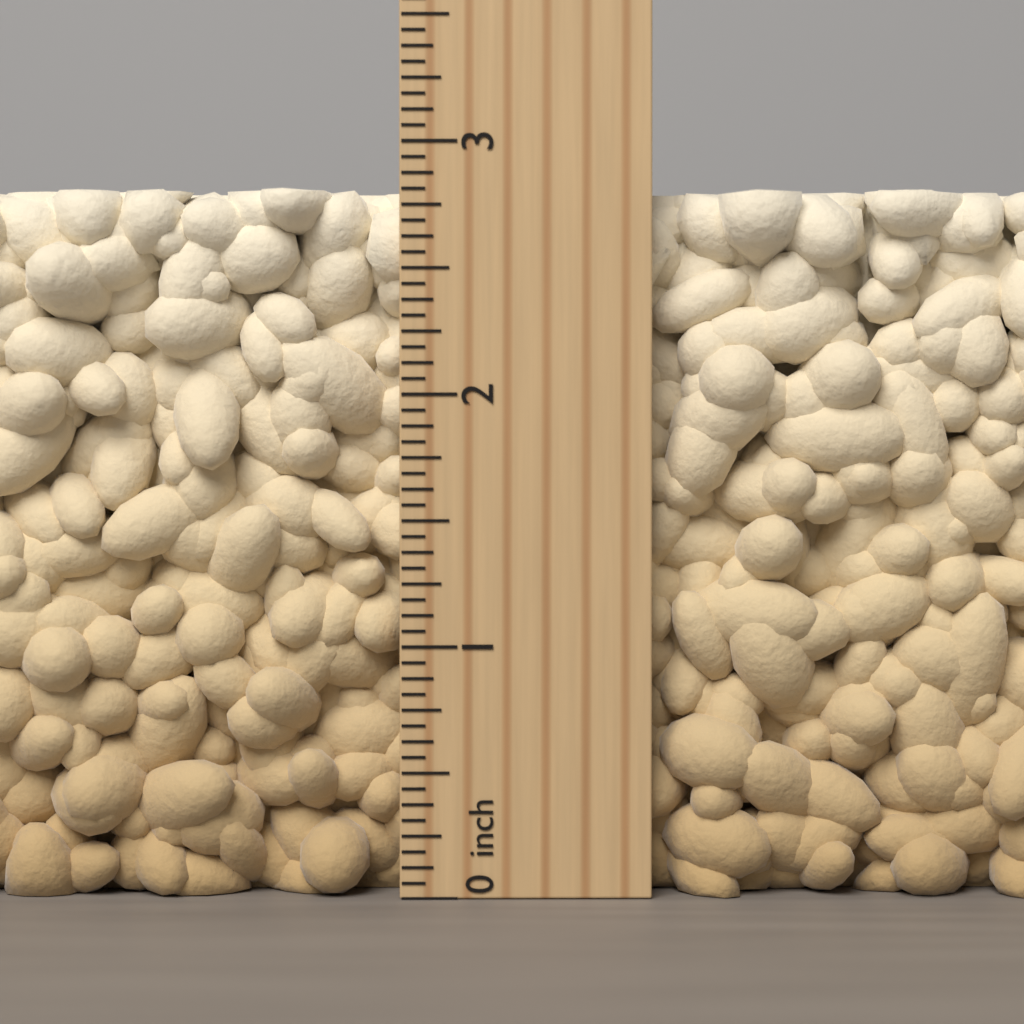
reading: 2.8125 inch
